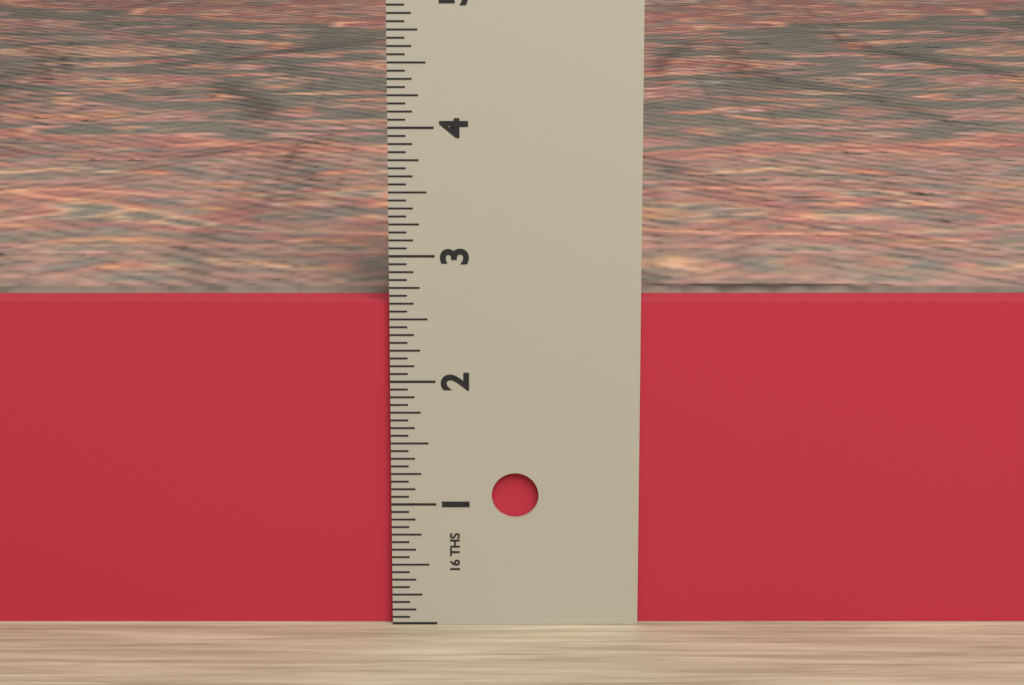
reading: 2.6250 in
